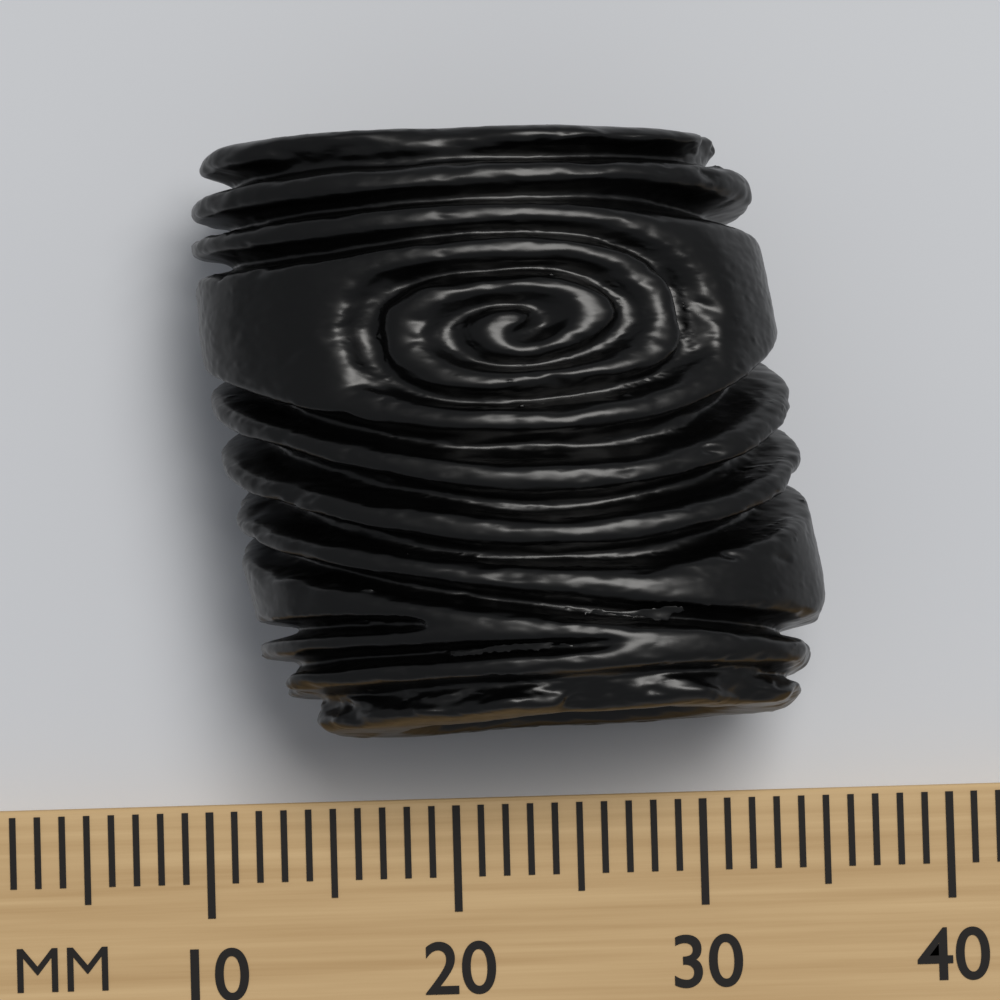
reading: 35 mm
